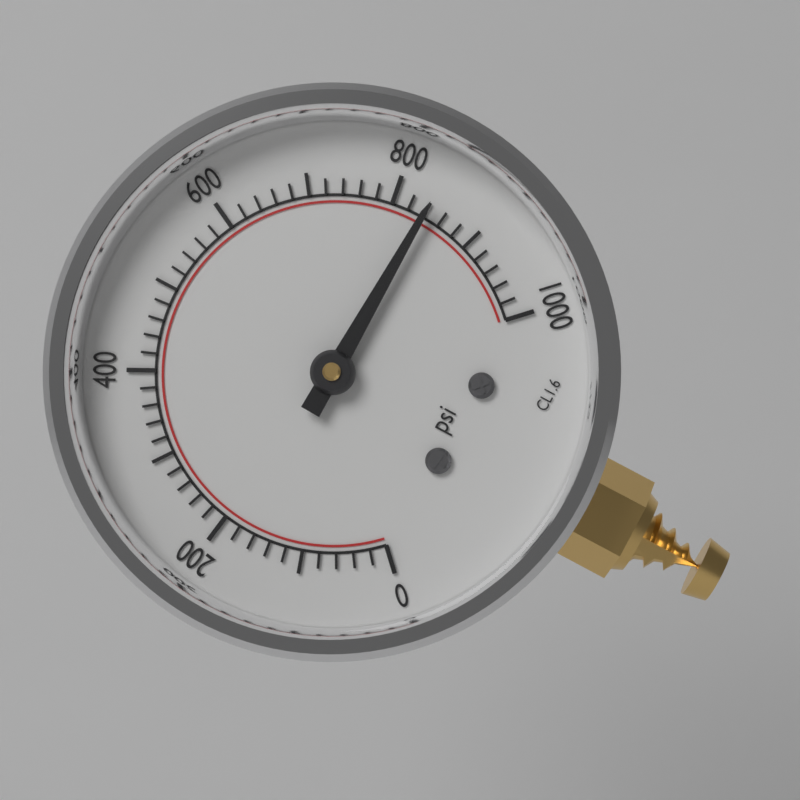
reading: 840 psi
